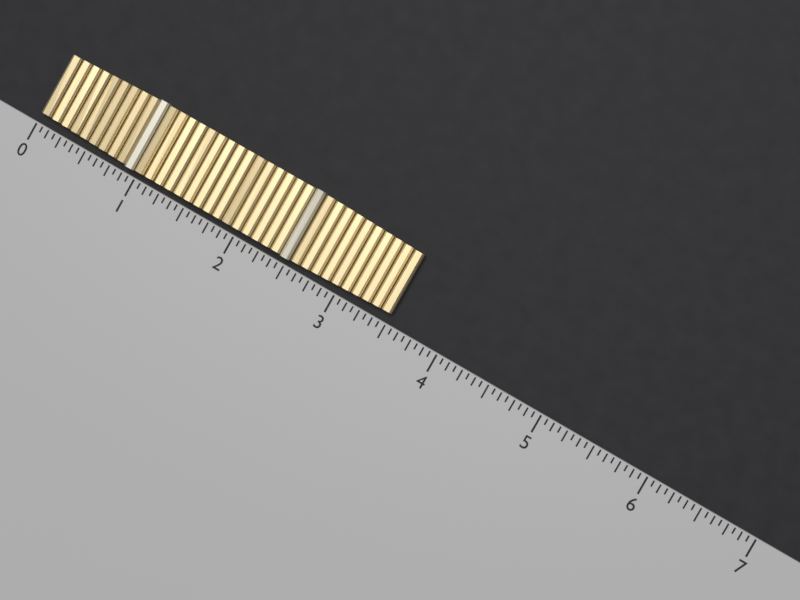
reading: 3.5000 (no unit)
